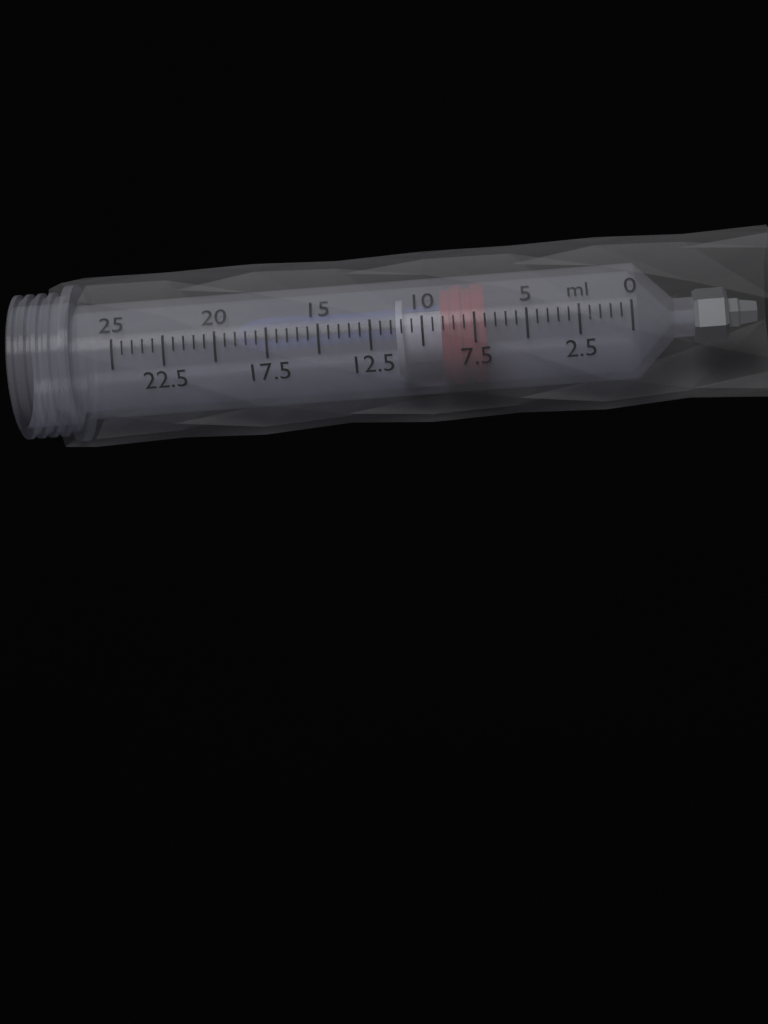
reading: 7.0 ml
